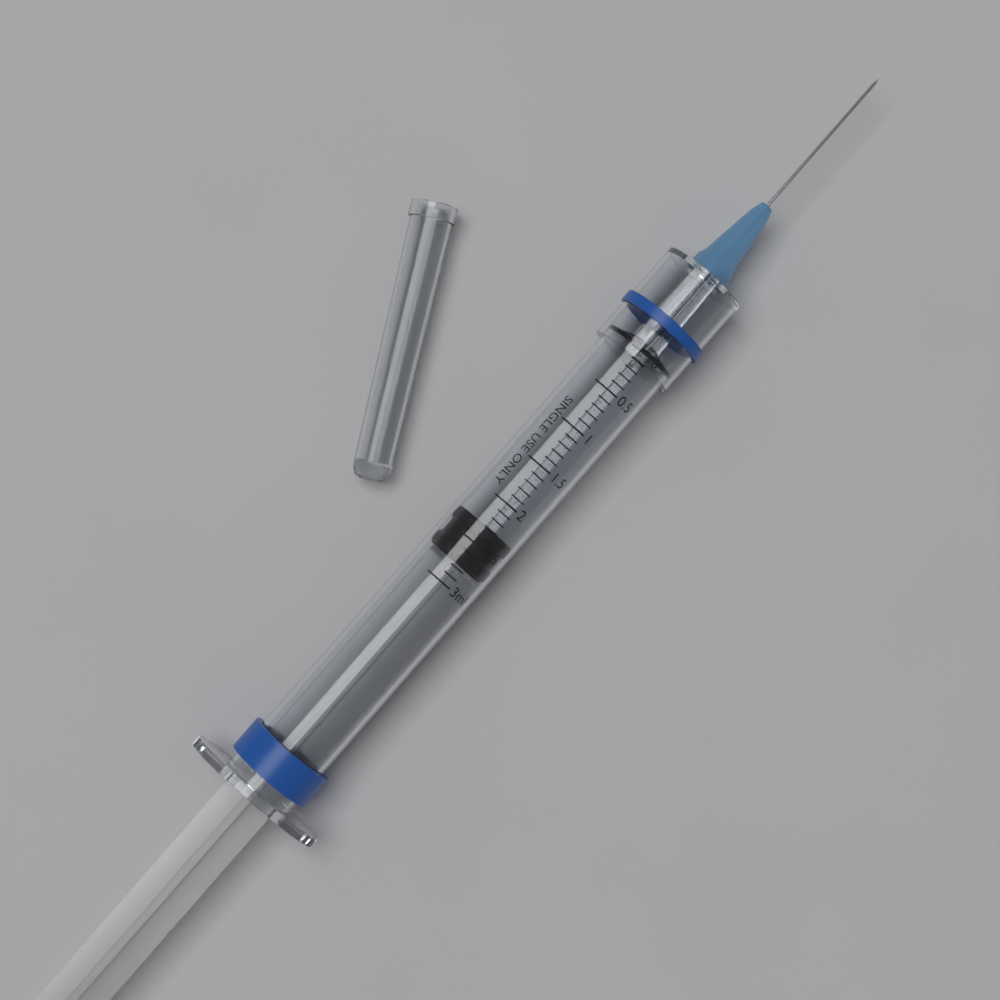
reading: 2.3 ml
